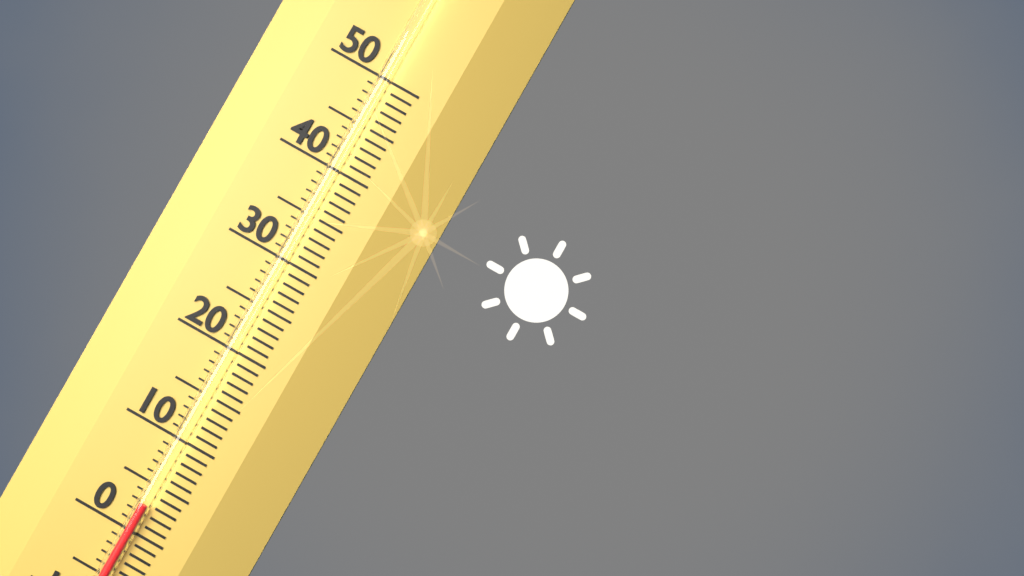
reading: 3 (no unit)
